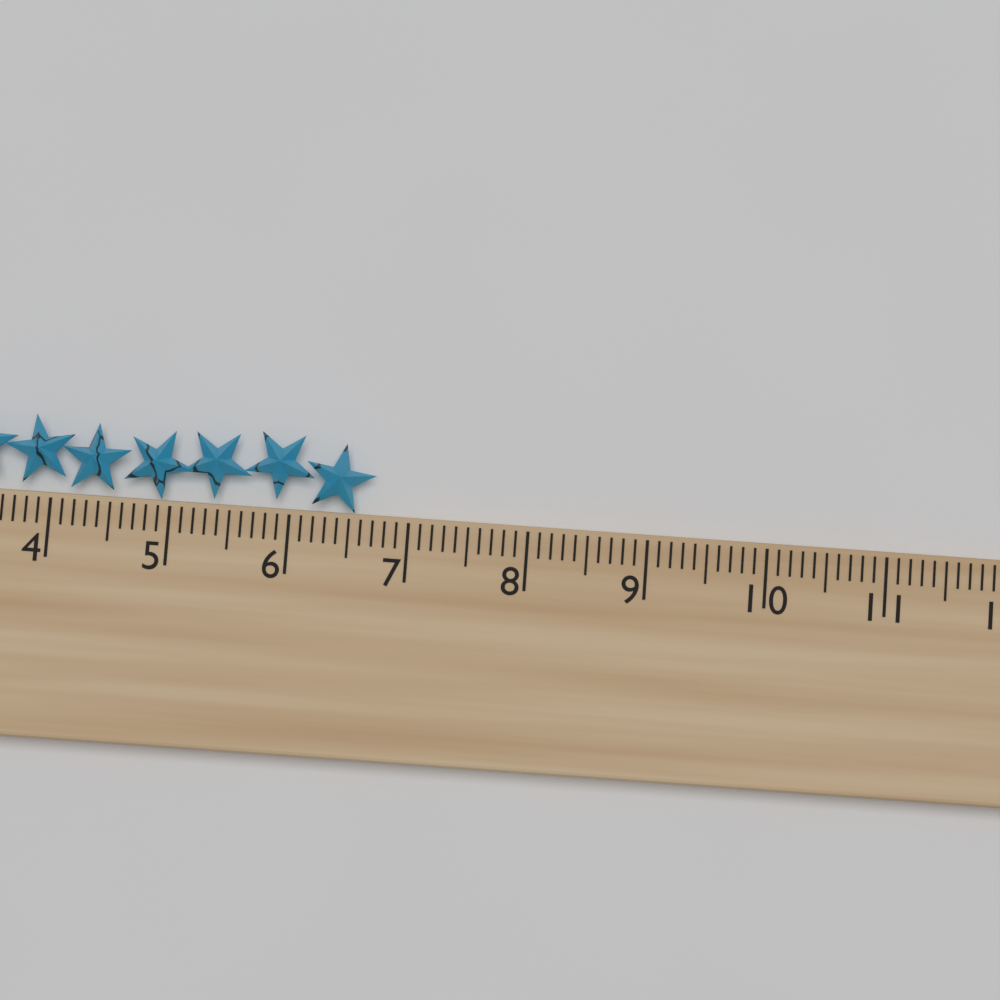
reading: 6.7 cm
